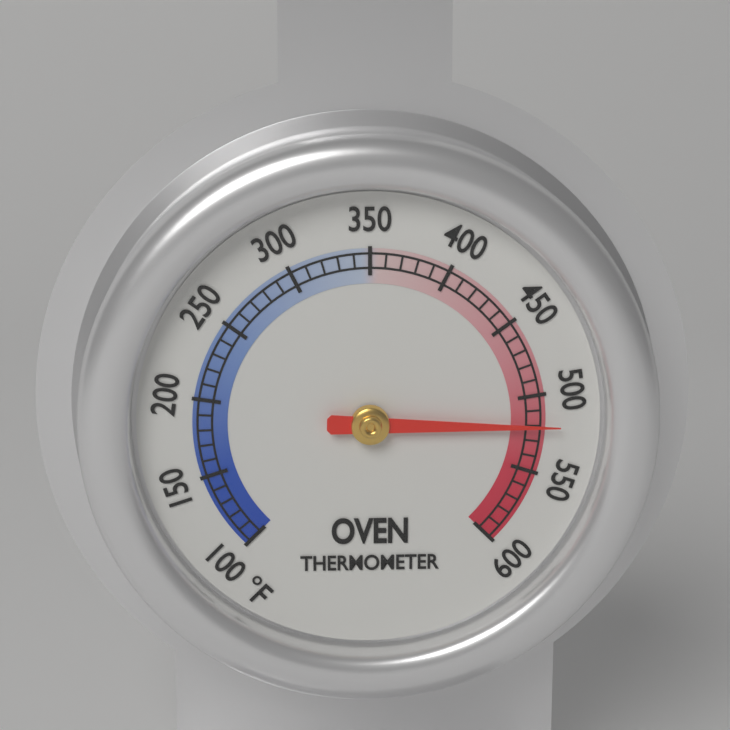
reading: 520 °F
